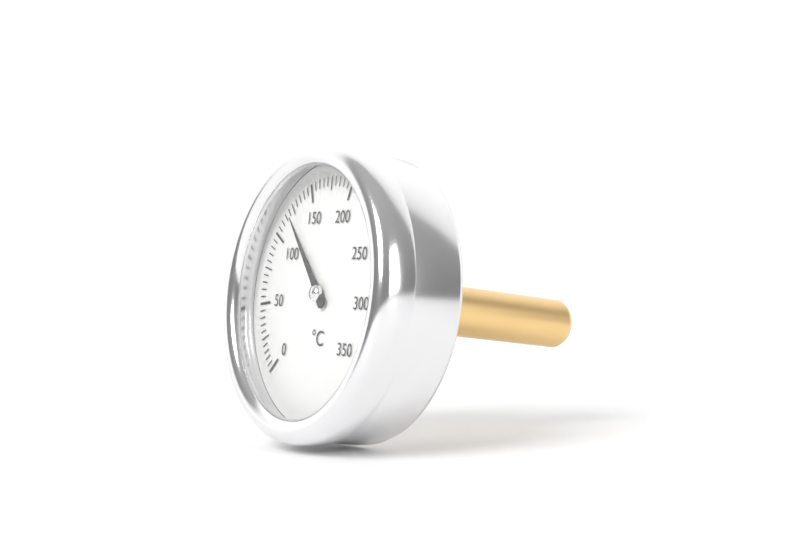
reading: 120 °C
